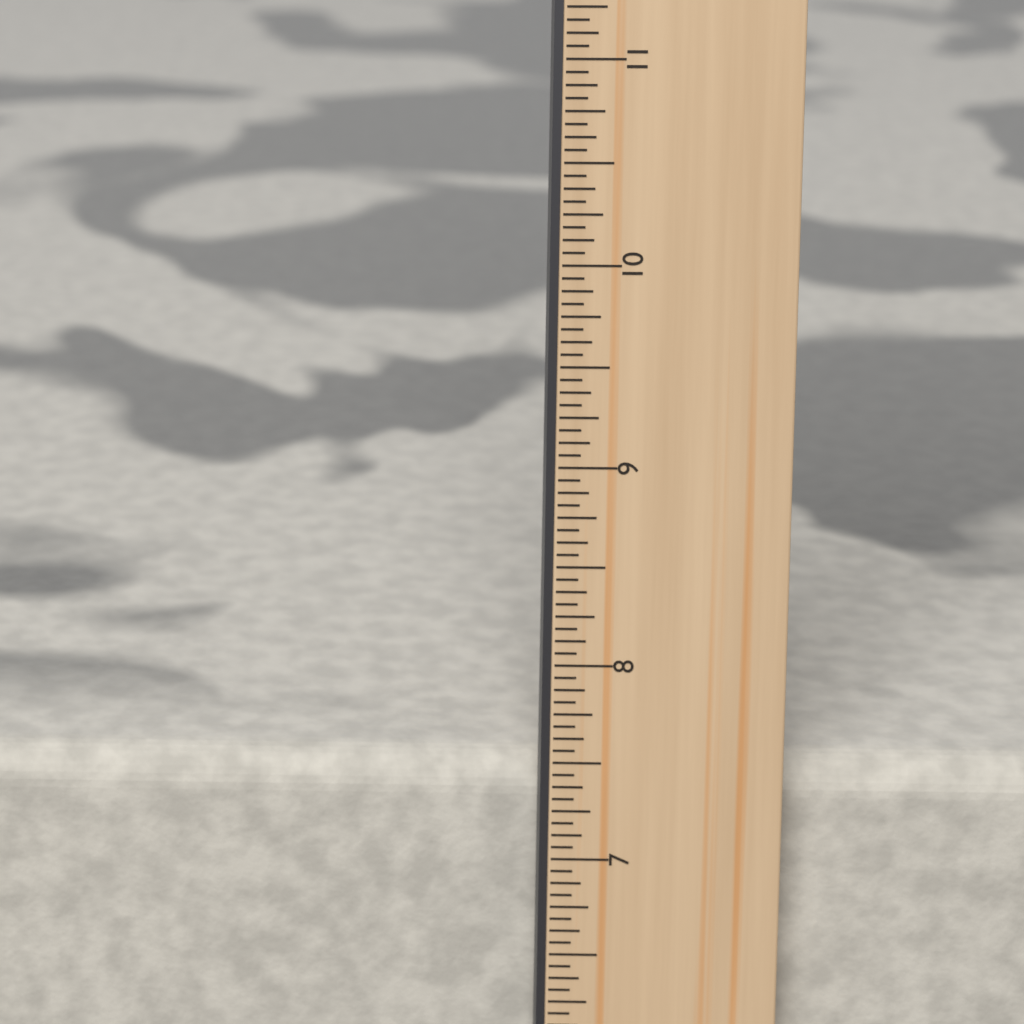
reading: 7.4375 in
